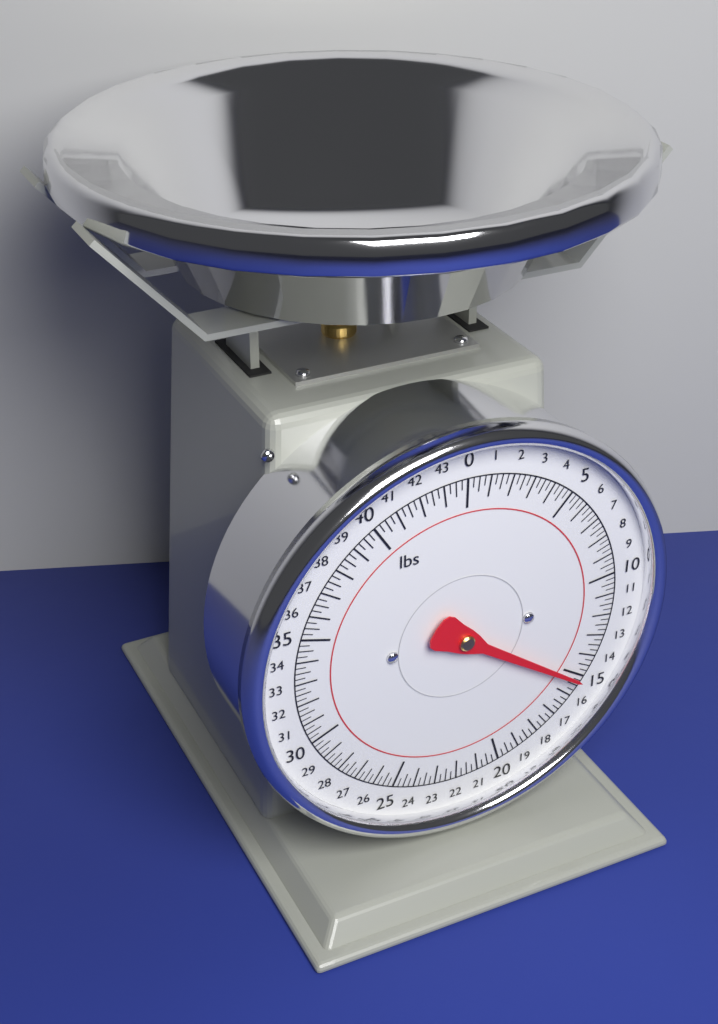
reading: 15.25 lbs
